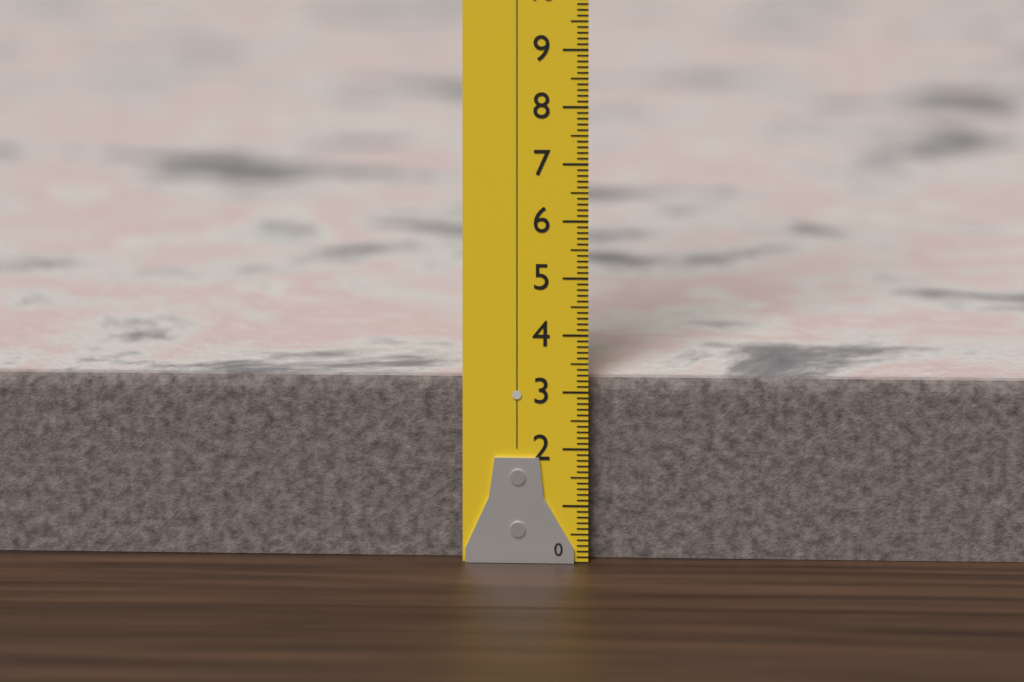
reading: 3.2 (no unit)
